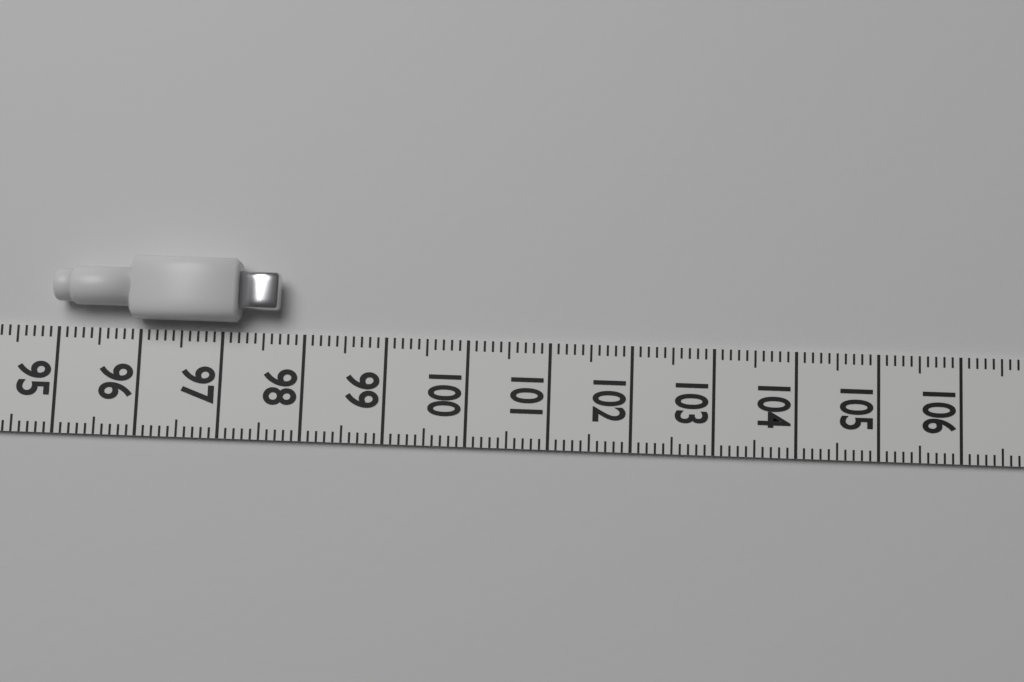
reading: 97.7 (no unit)
